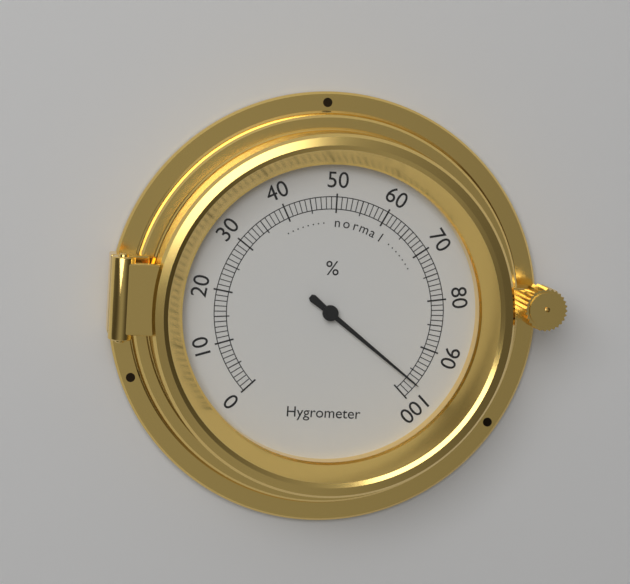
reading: 97 %
